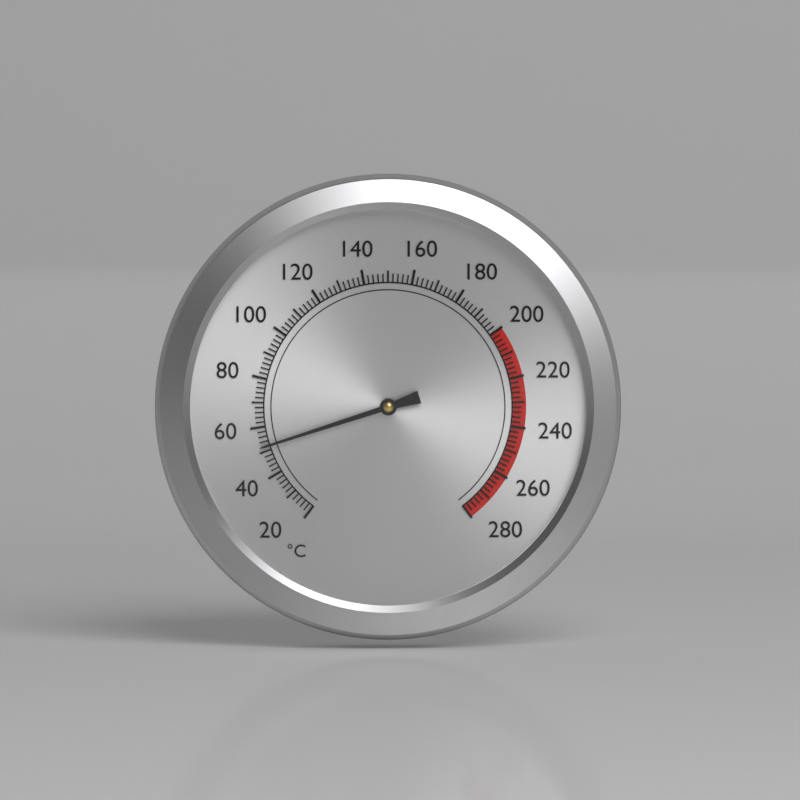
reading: 52 °C
